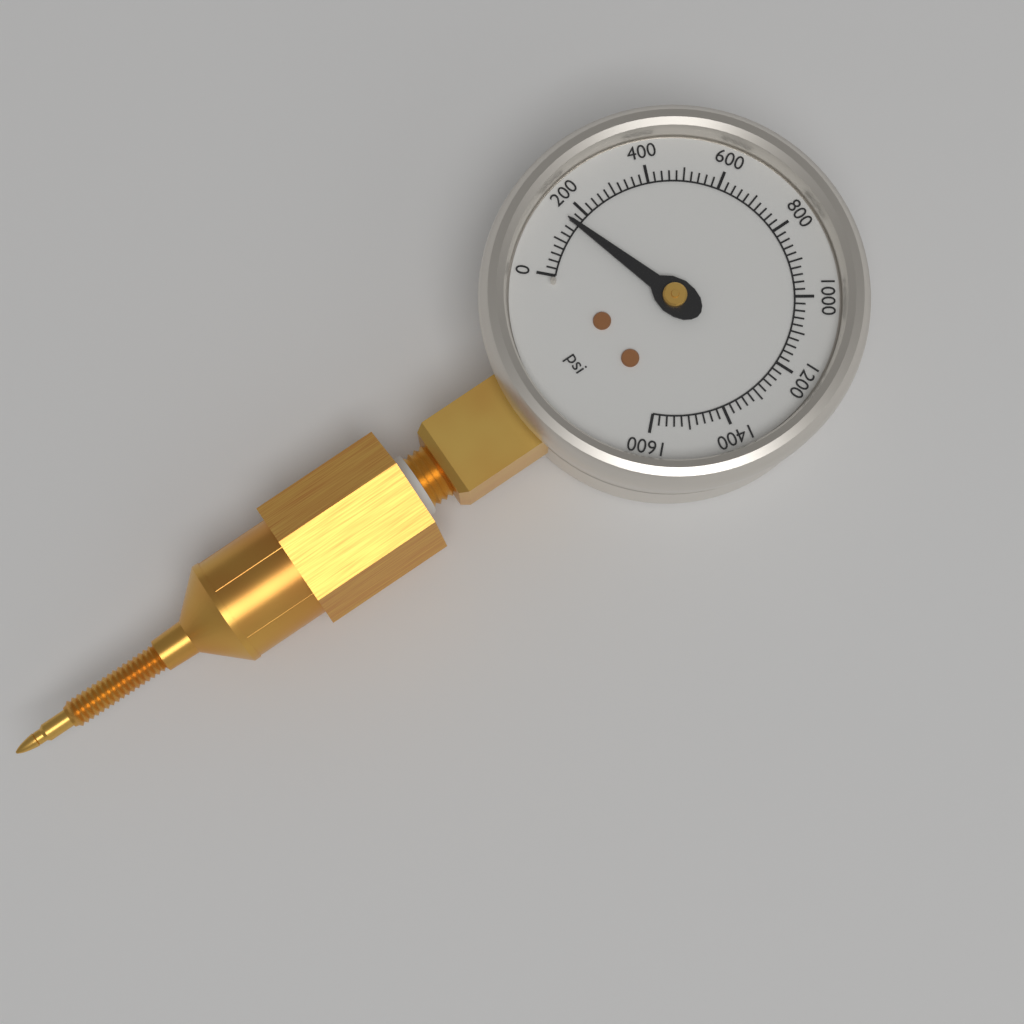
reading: 160 psi
